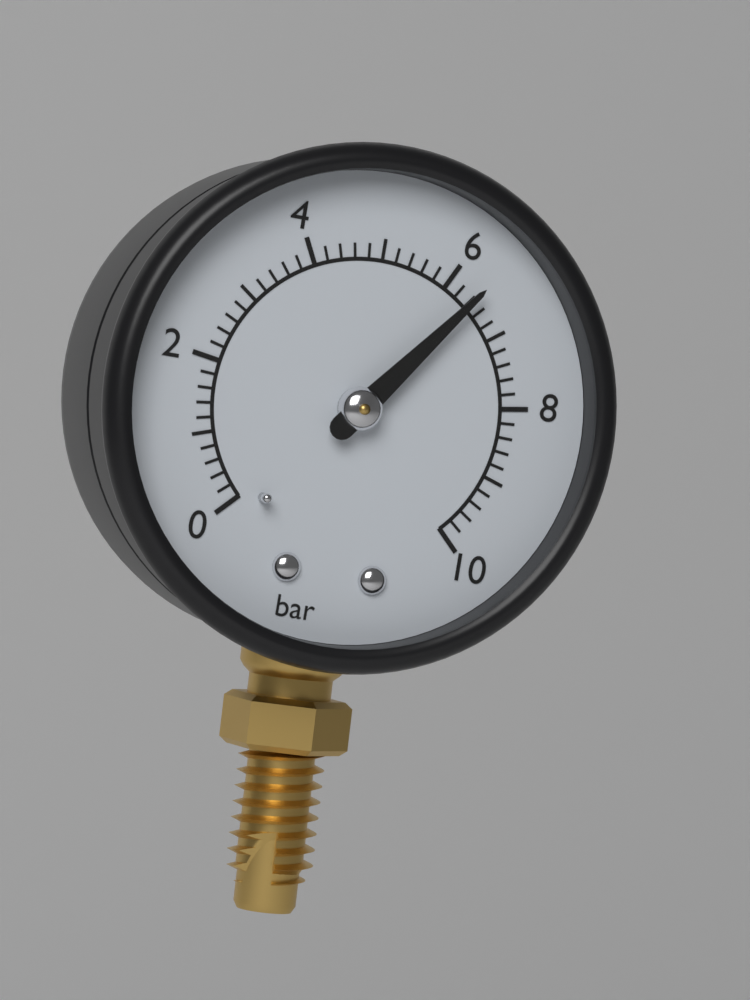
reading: 6.4 bar
